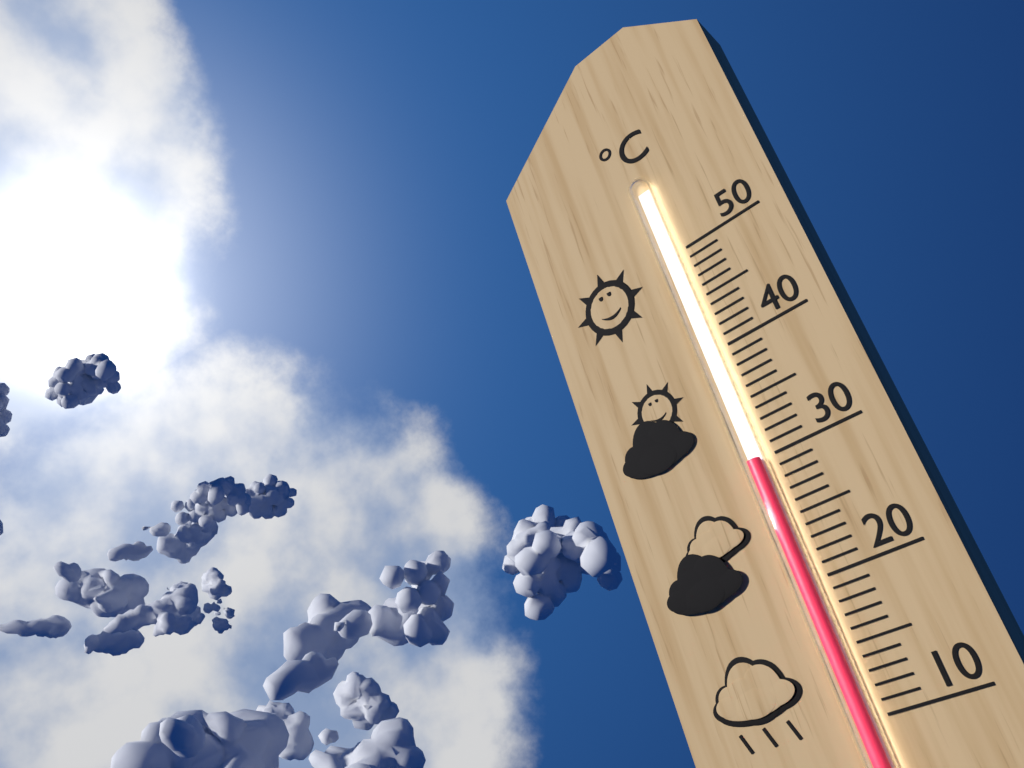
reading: 30 °C
